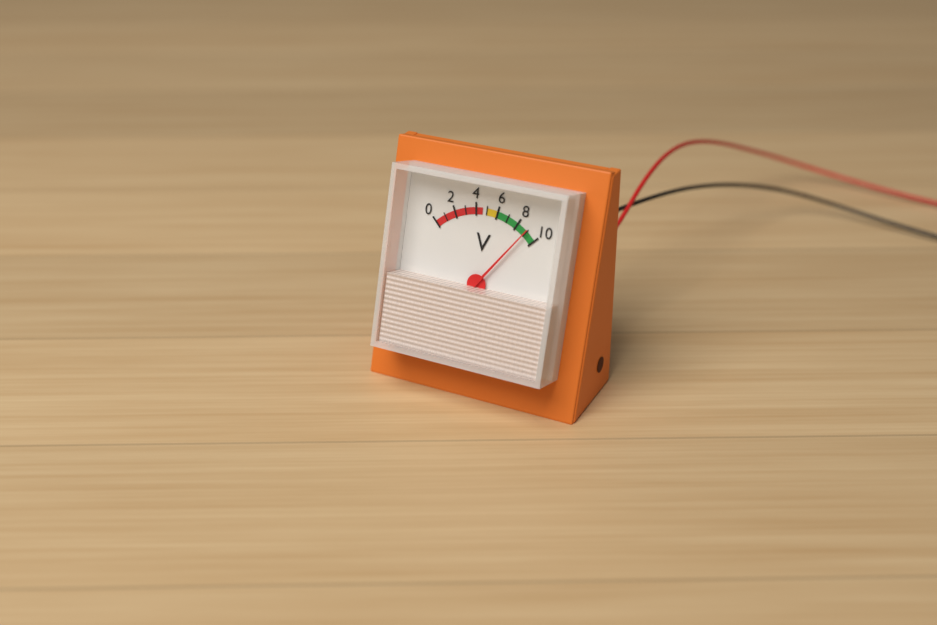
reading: 9 V
